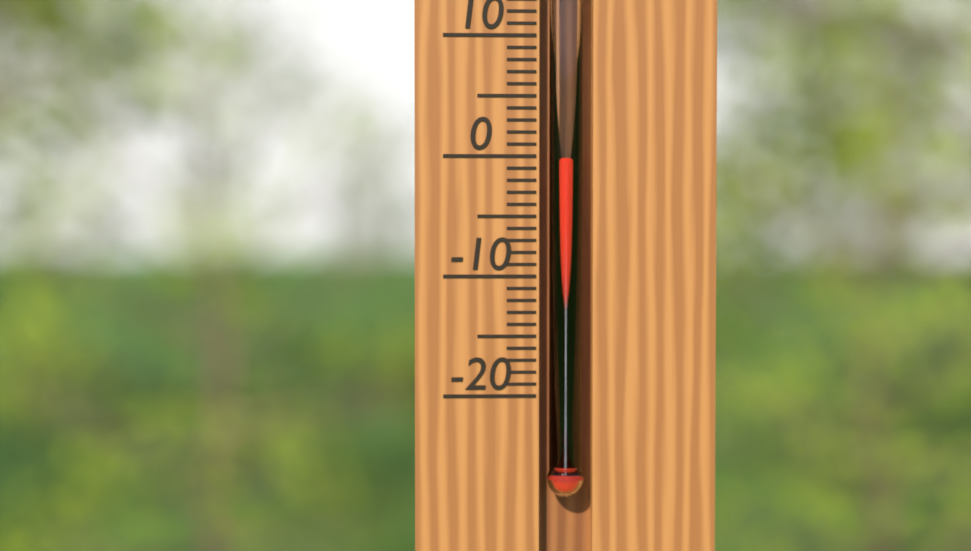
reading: 0 °C
